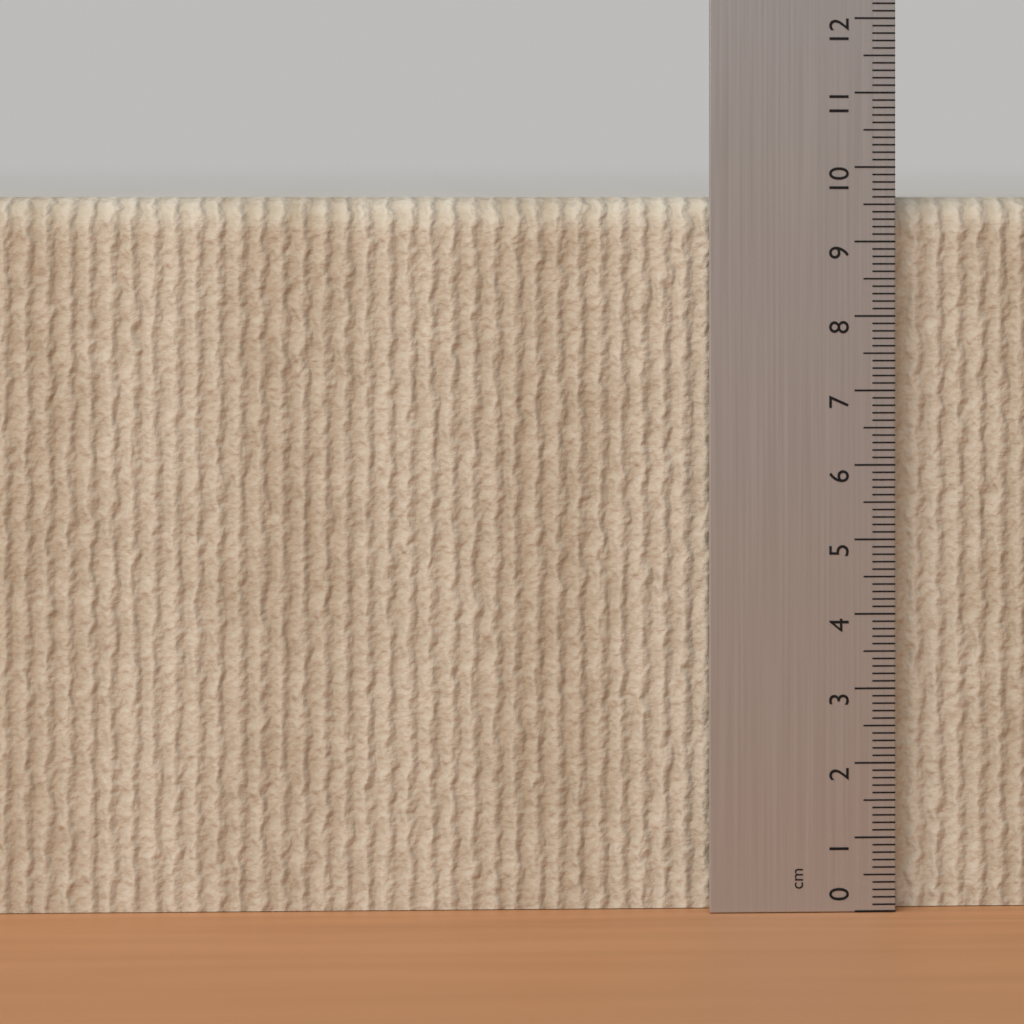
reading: 9.6 cm
